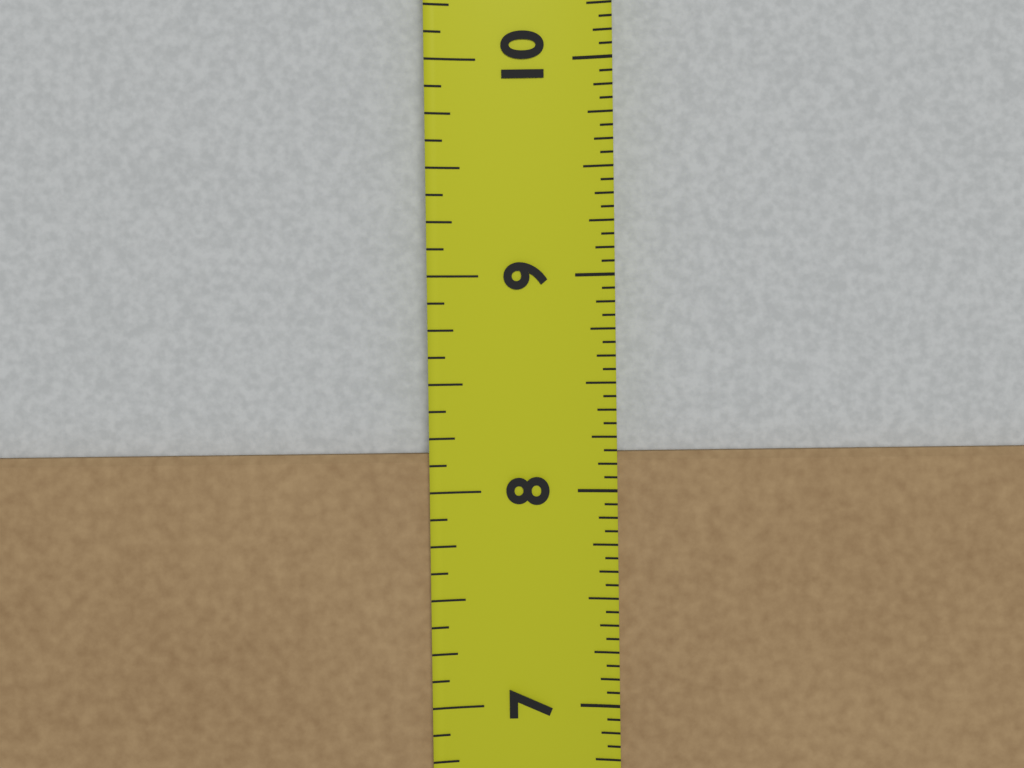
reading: 8.1875 in
